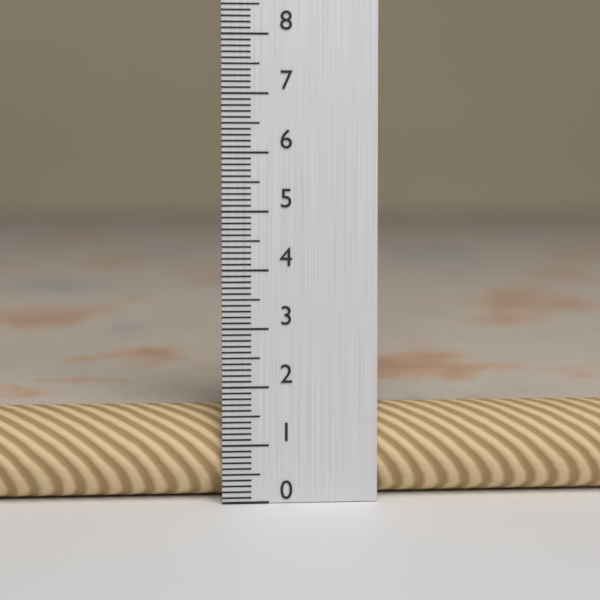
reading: 1.6 (no unit)
